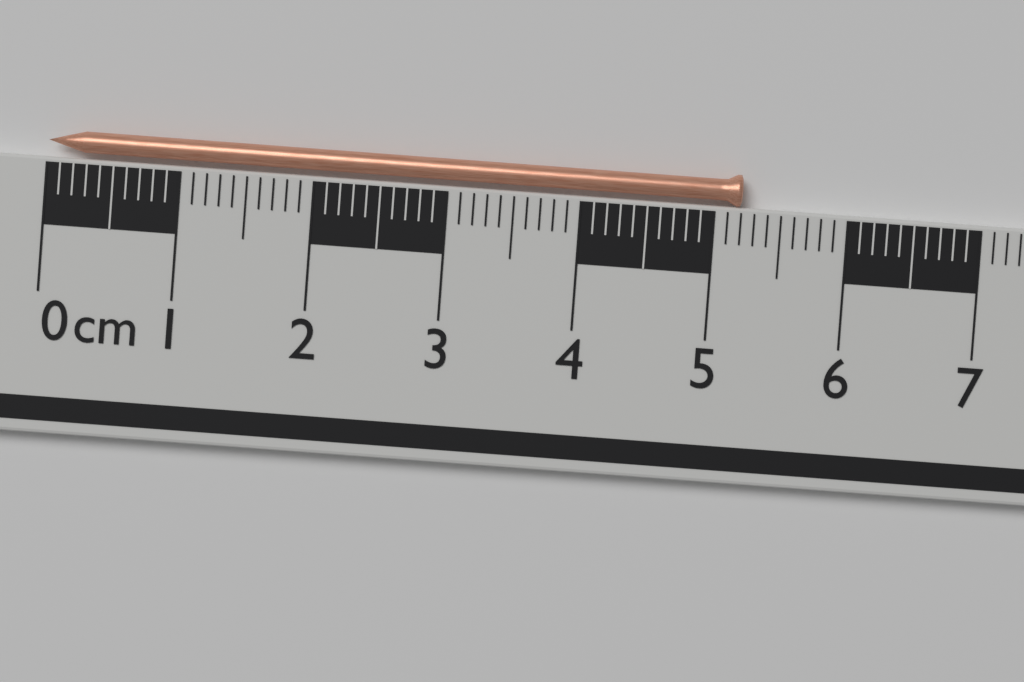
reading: 5.2 cm
